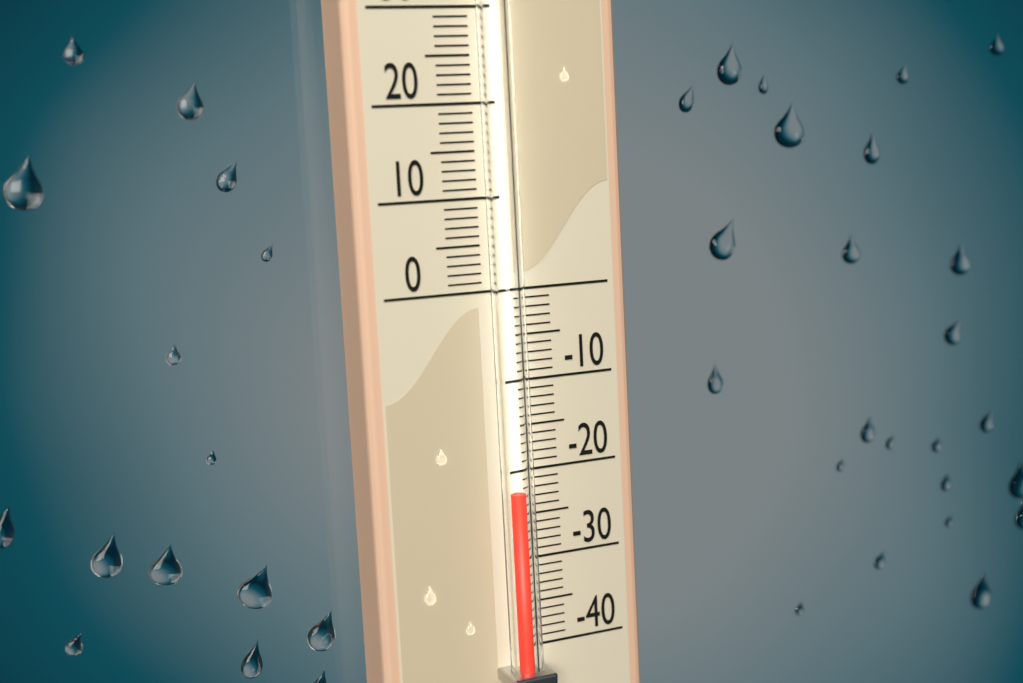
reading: -22 (no unit)
